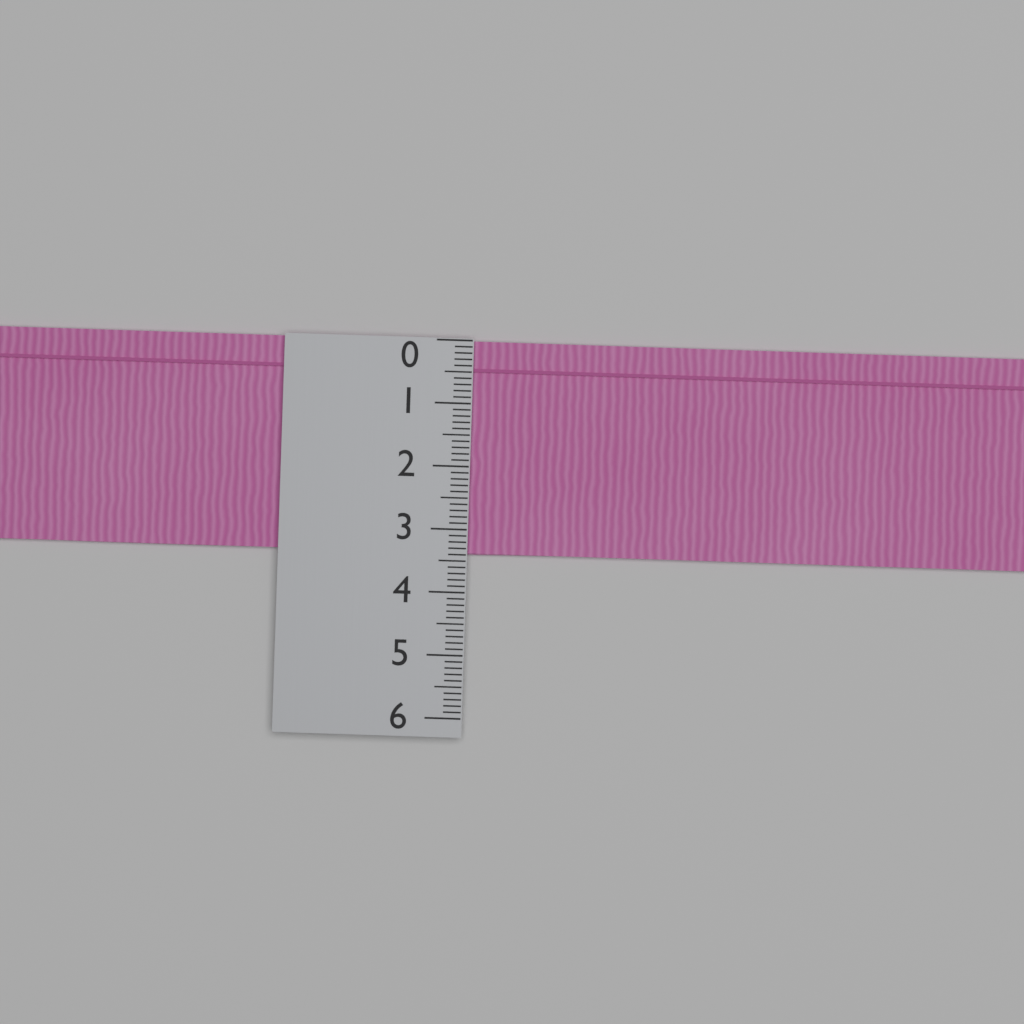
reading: 3.4 (no unit)
